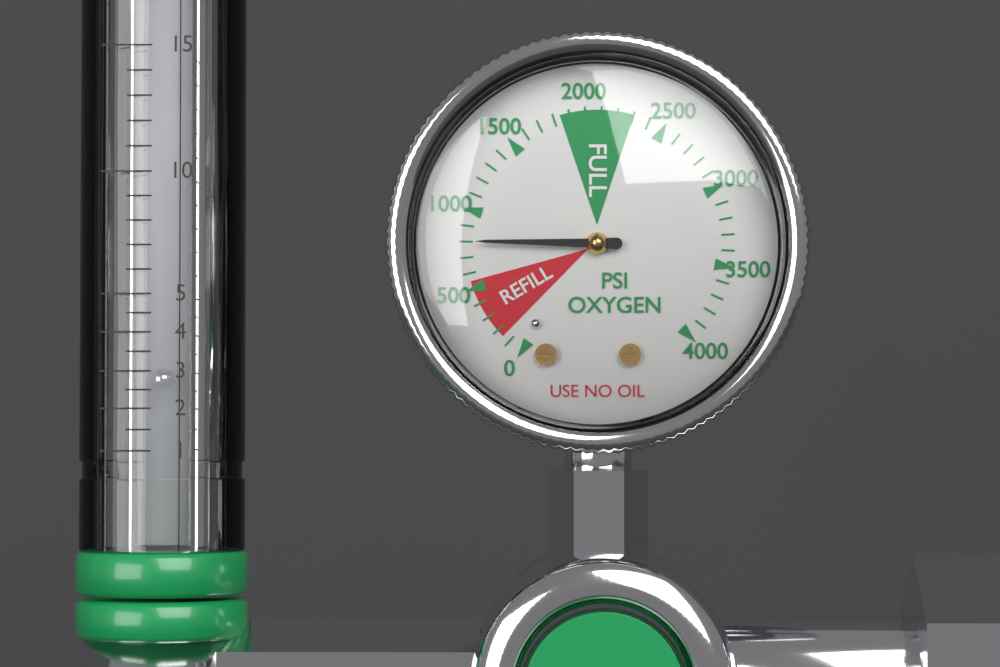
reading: 800 psi
